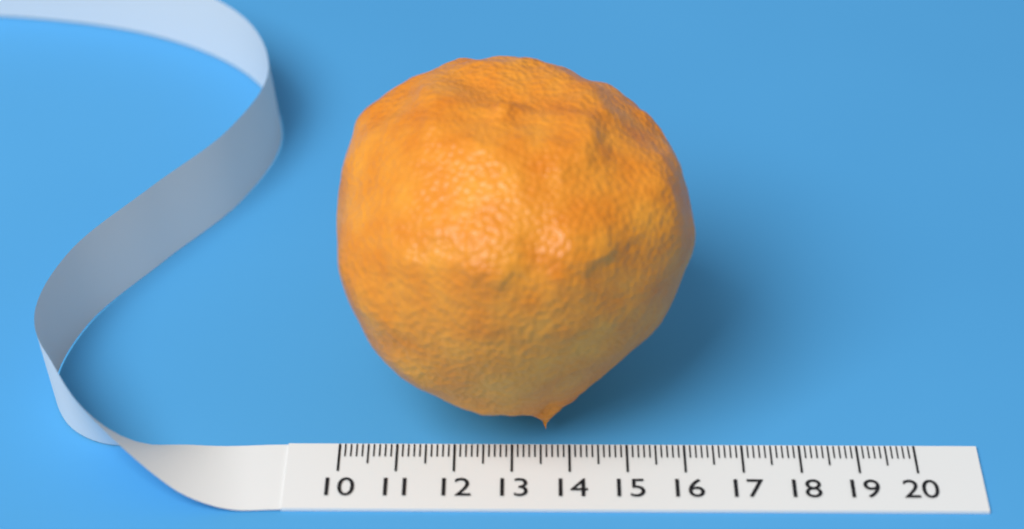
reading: 16.1 (no unit)
